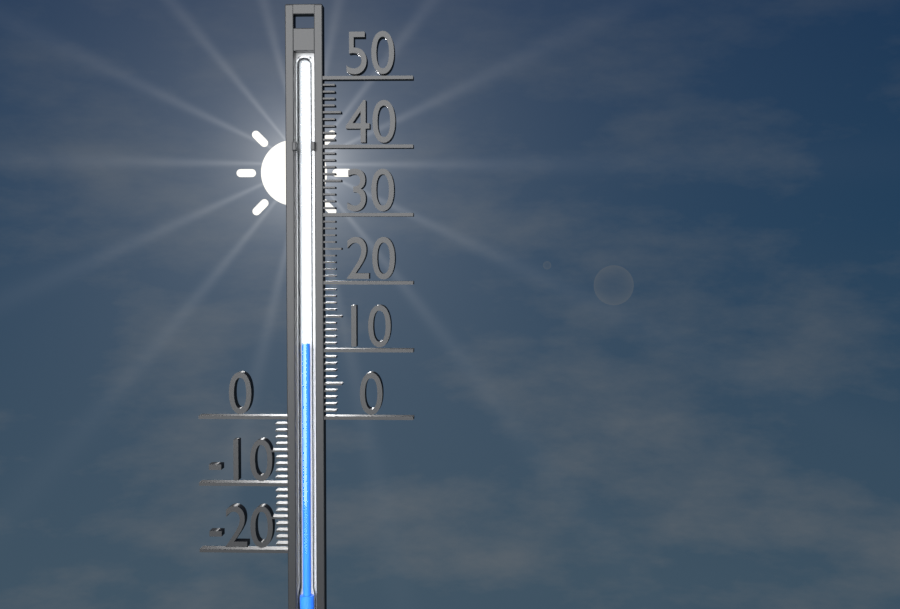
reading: 11 (no unit)
